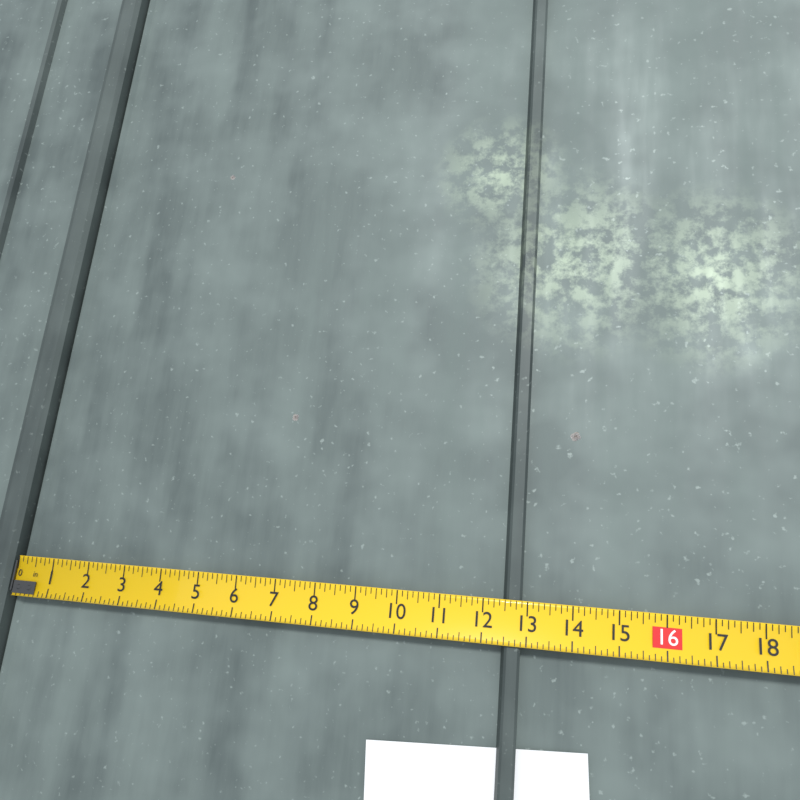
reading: 12.875 in
